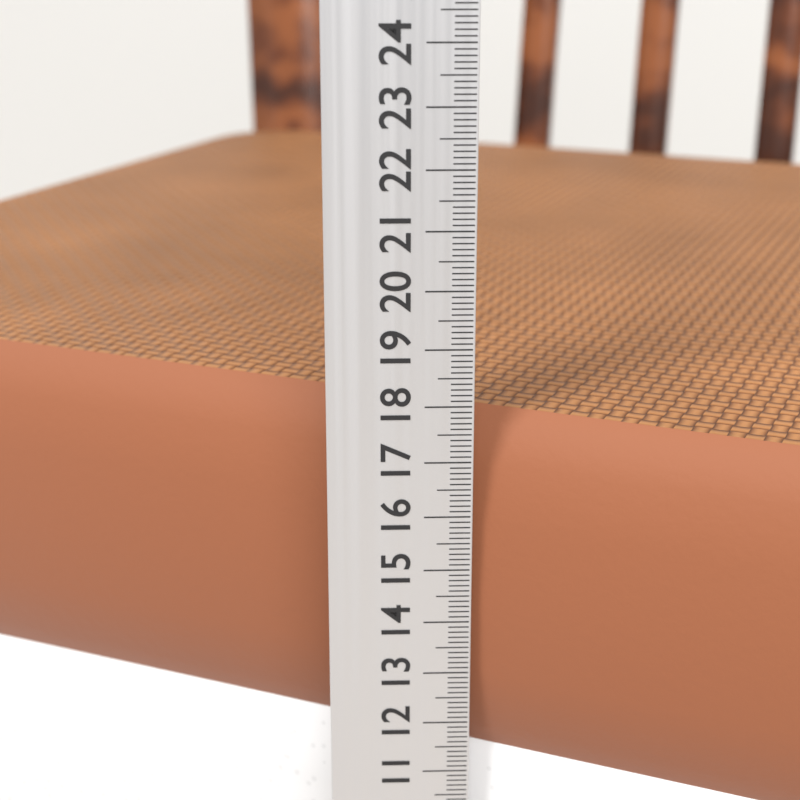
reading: 17.7 cm
